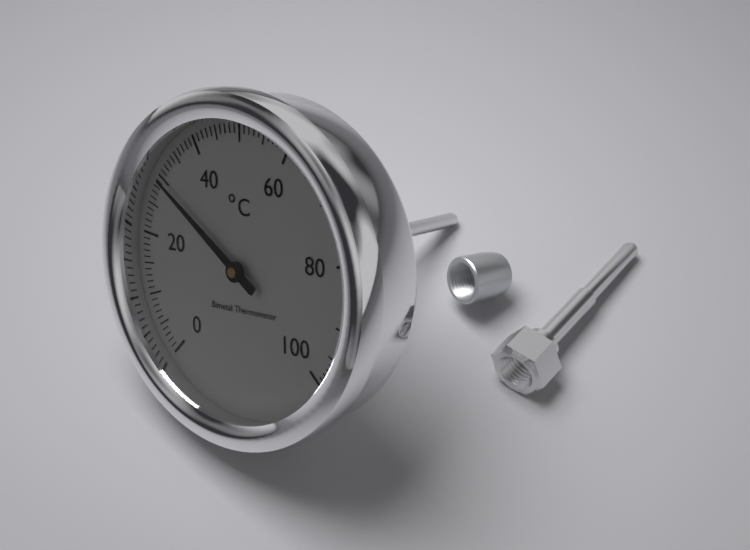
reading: 30 °C
